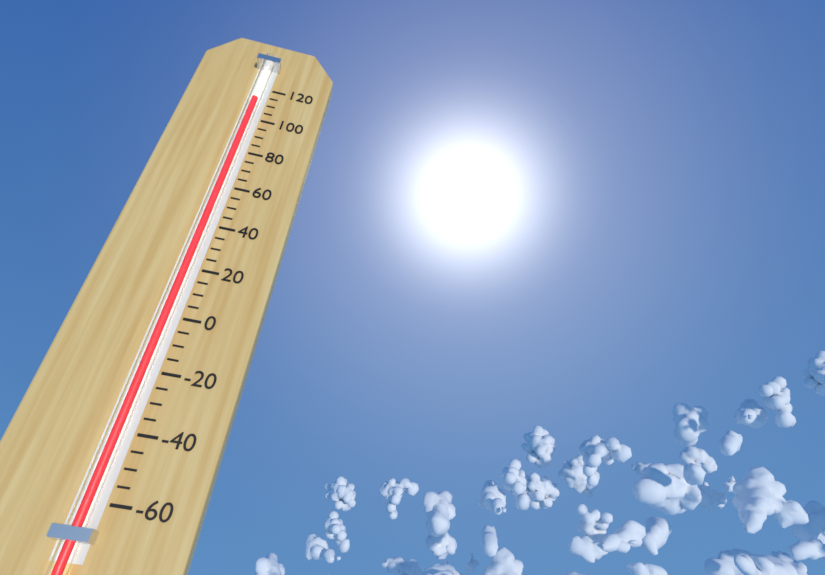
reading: 110 (no unit)
